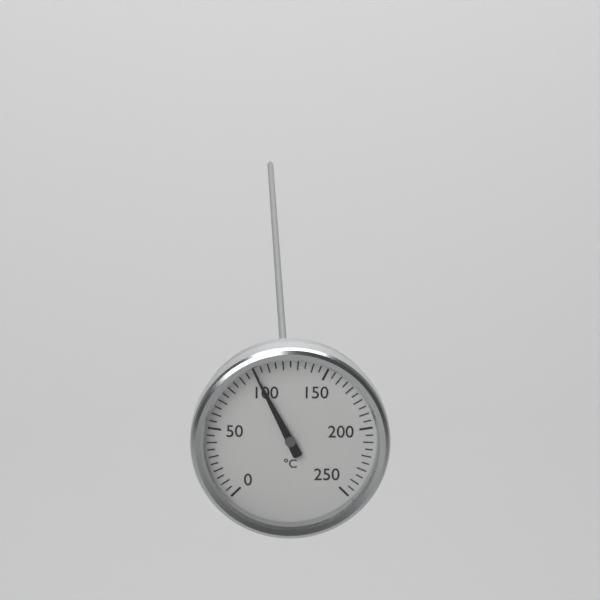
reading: 100 °C
